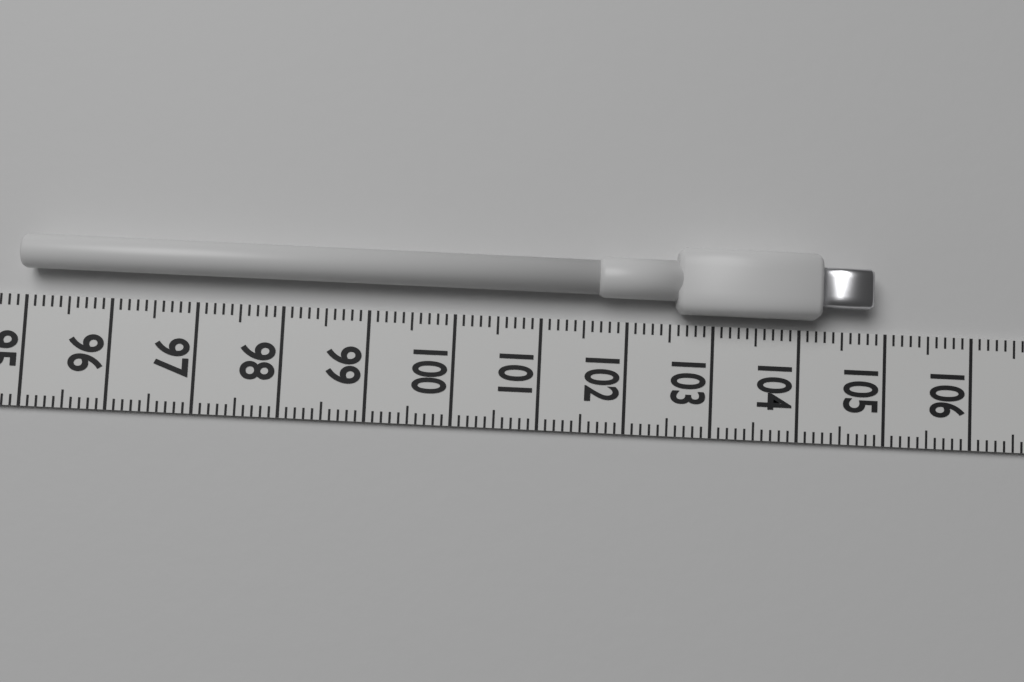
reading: 104.8 (no unit)
